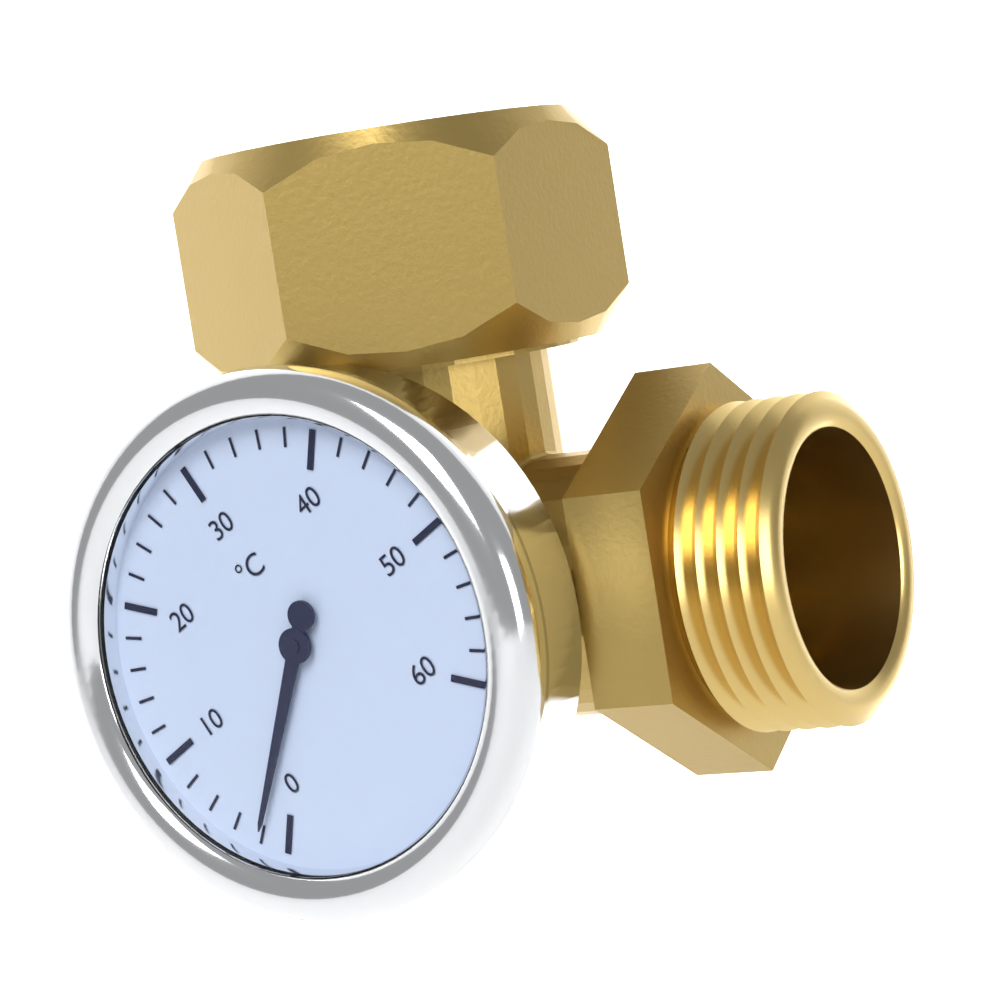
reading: 2 °C
